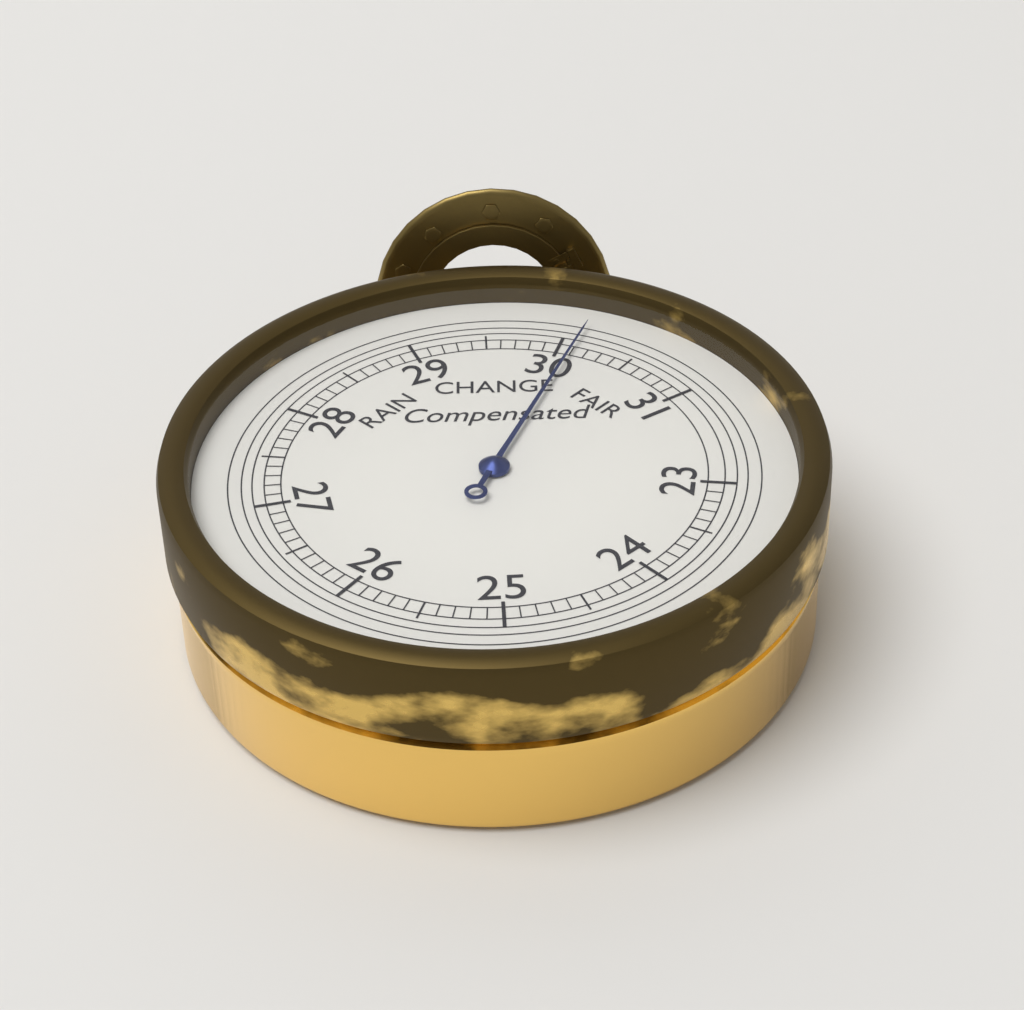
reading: 30.1 inHg
